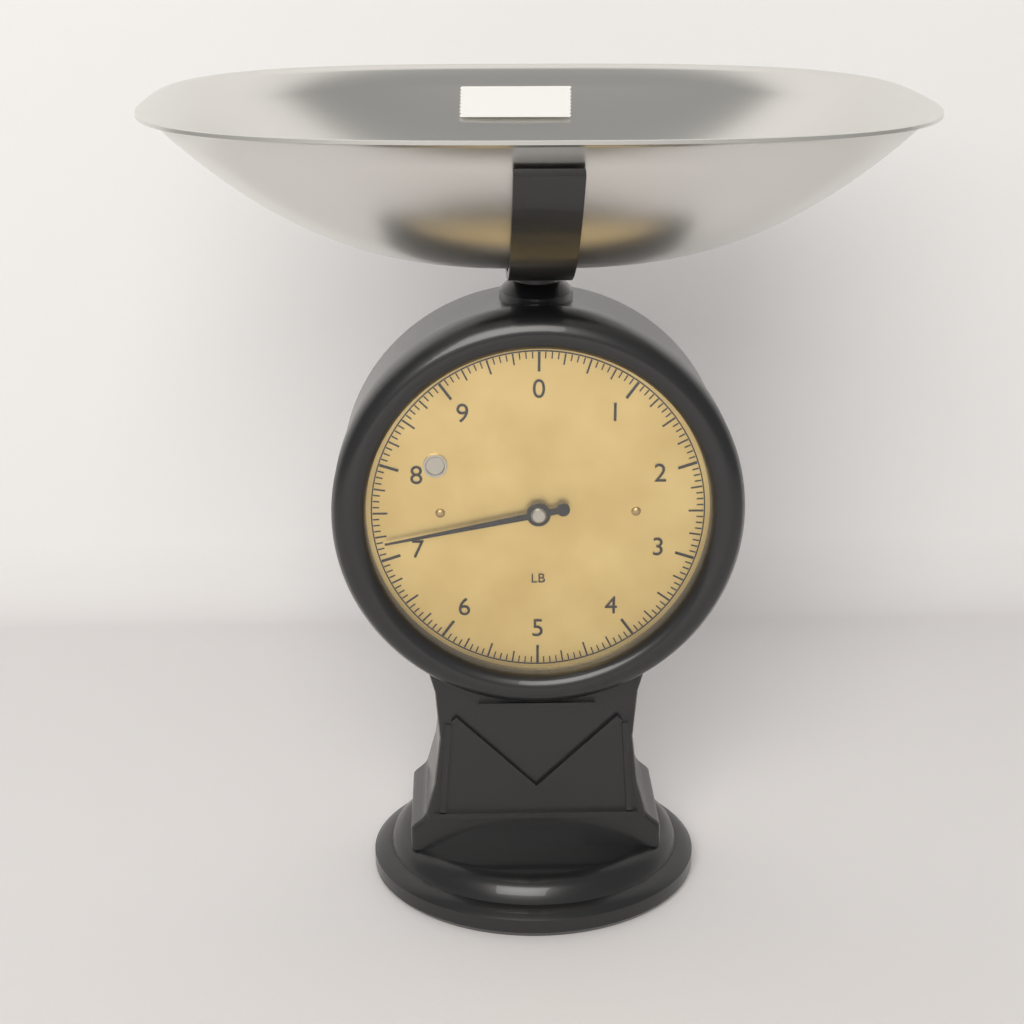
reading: 7.1875 lb
